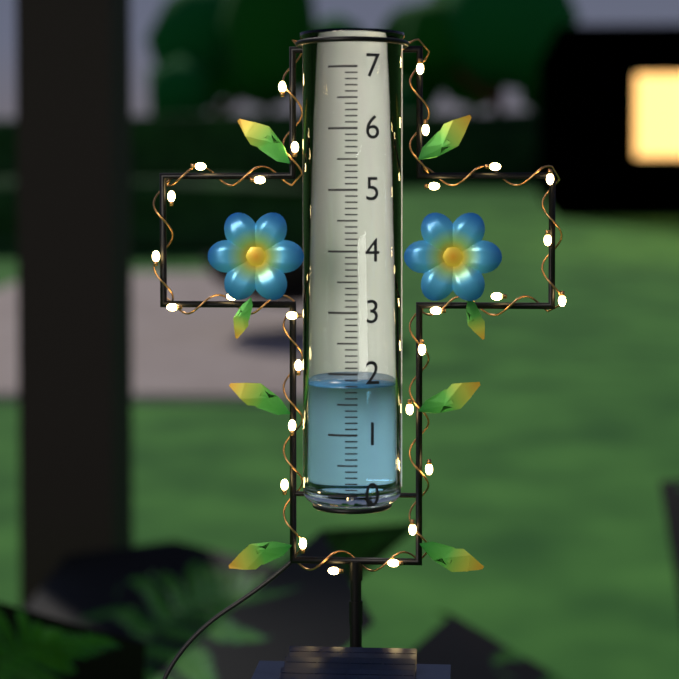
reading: 1.8 (no unit)
